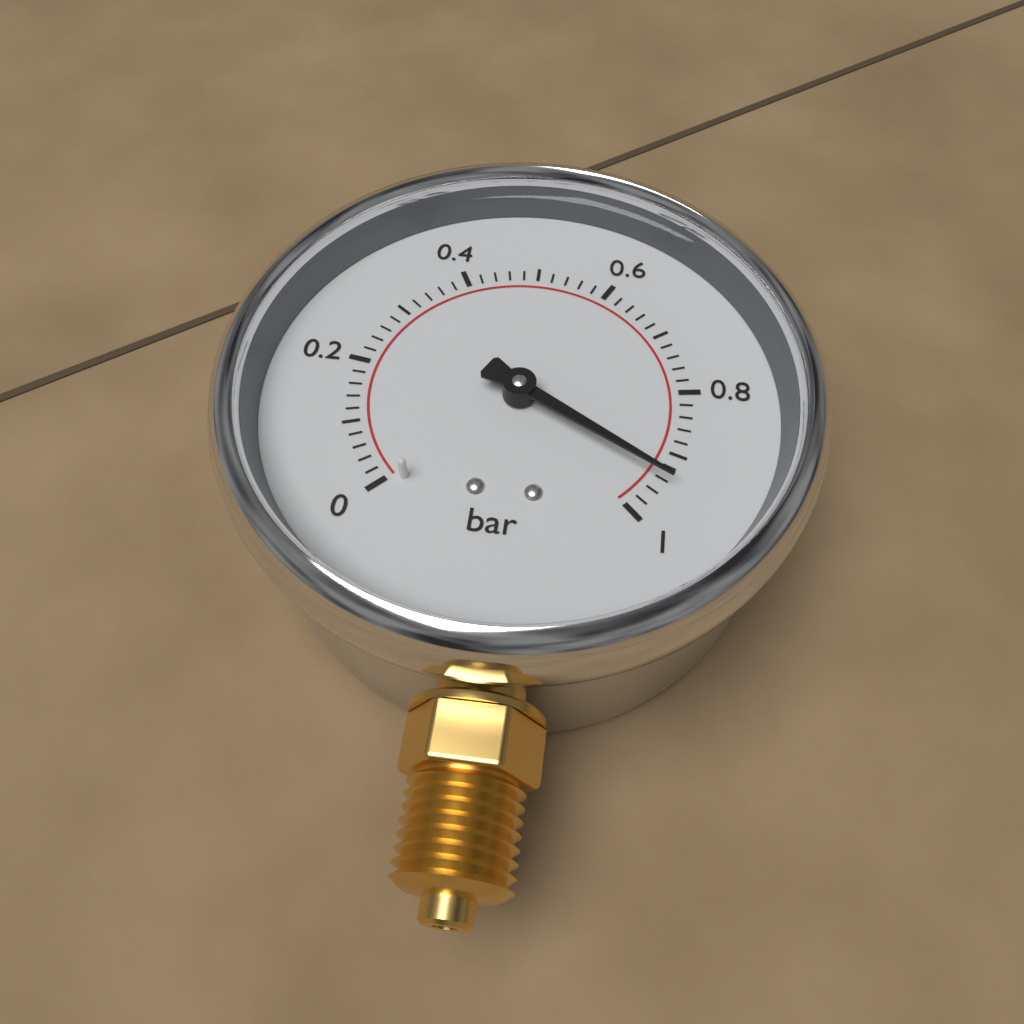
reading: 0.94 bar
